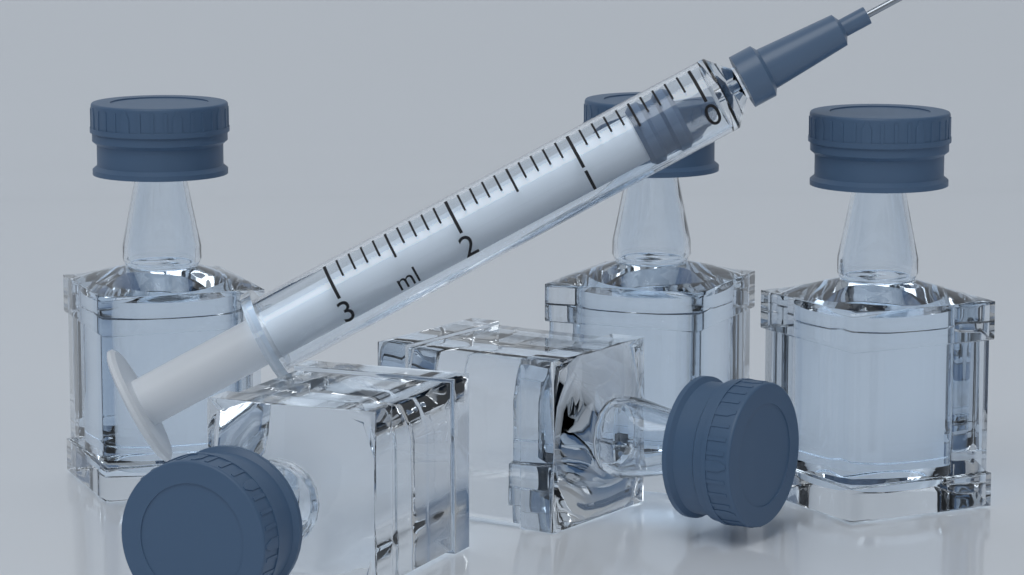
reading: 0.2 ml
